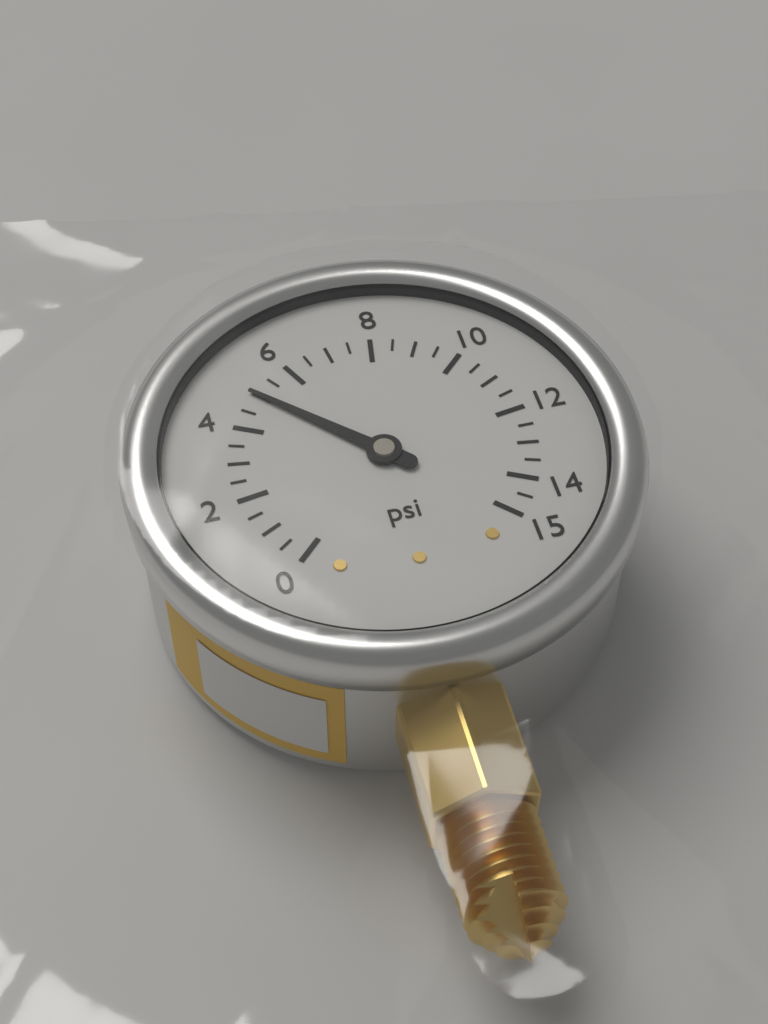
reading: 5.0 psi
